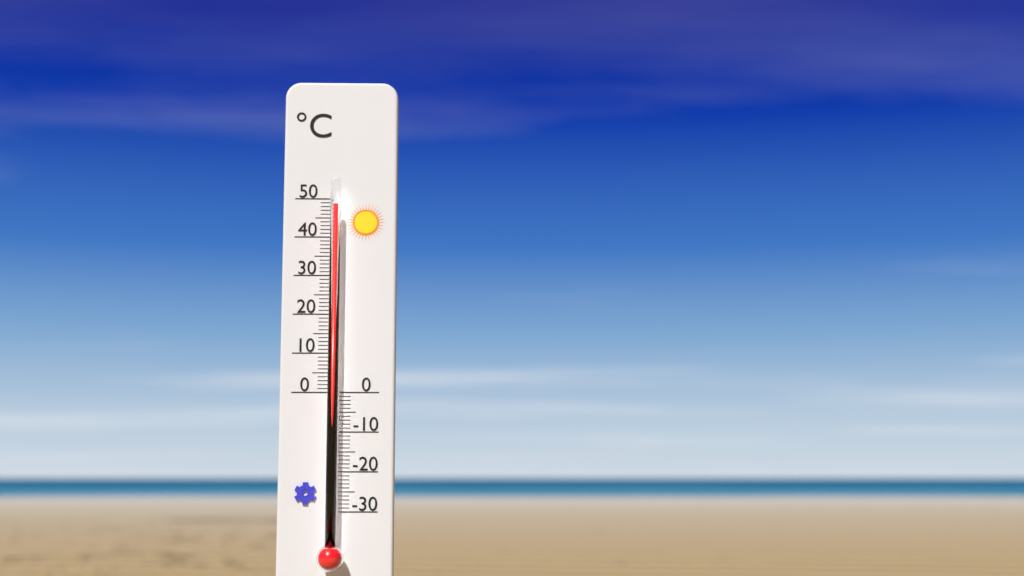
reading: 48 °C
